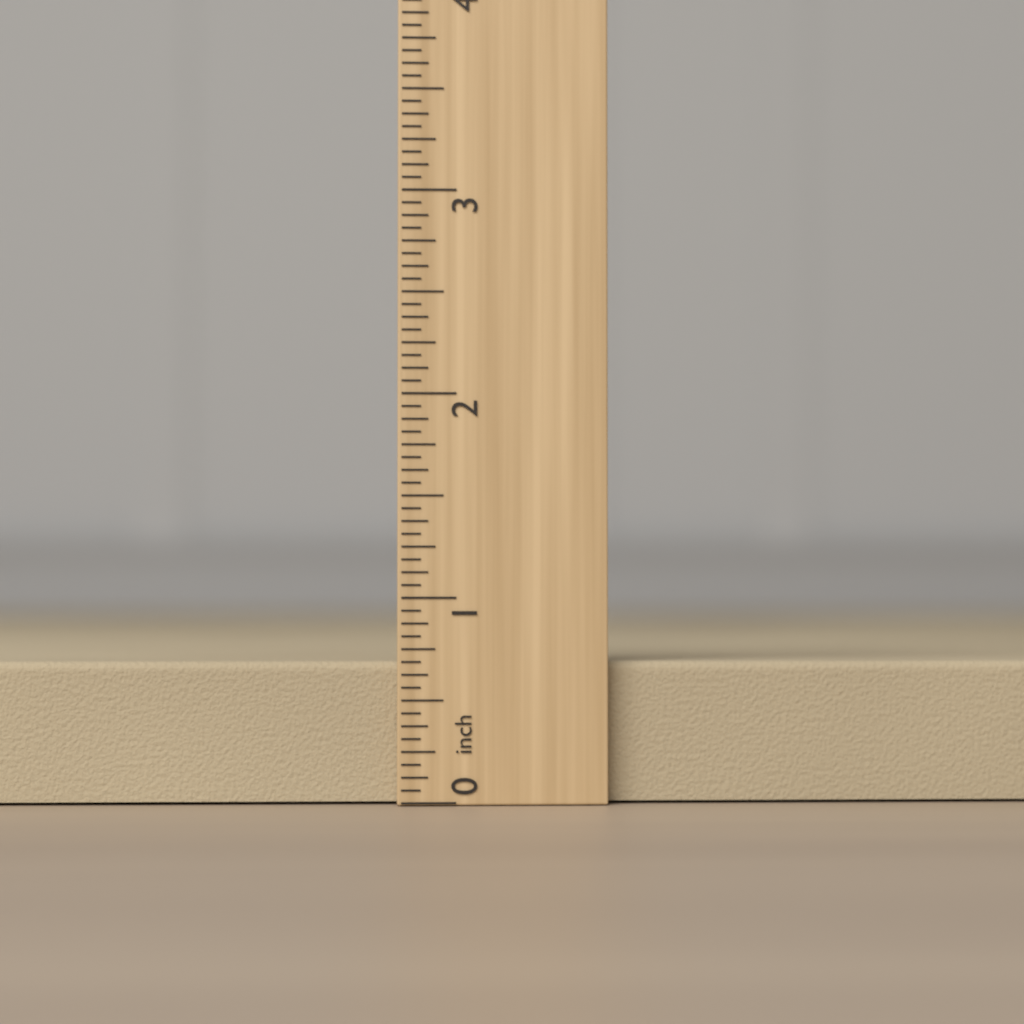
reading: 0.6875 inch
